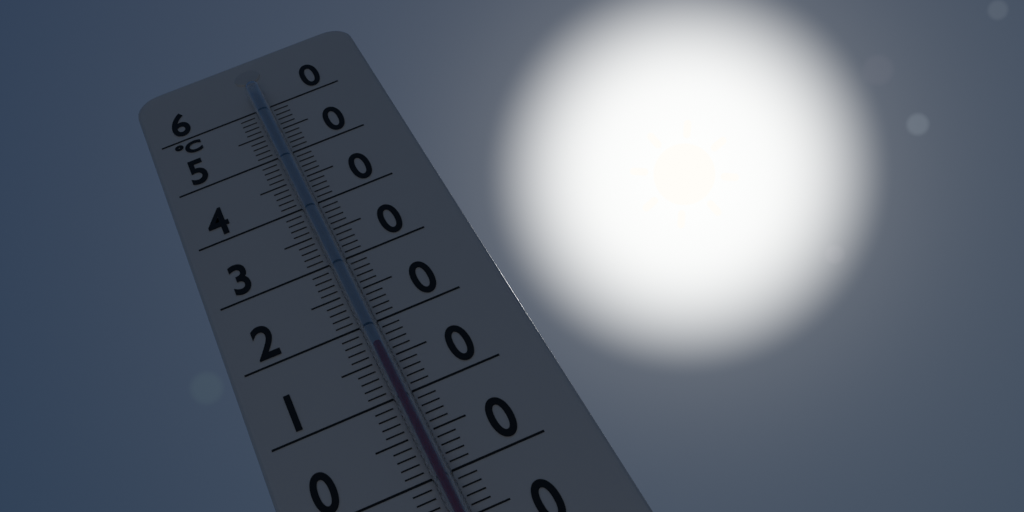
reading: 16 °C
